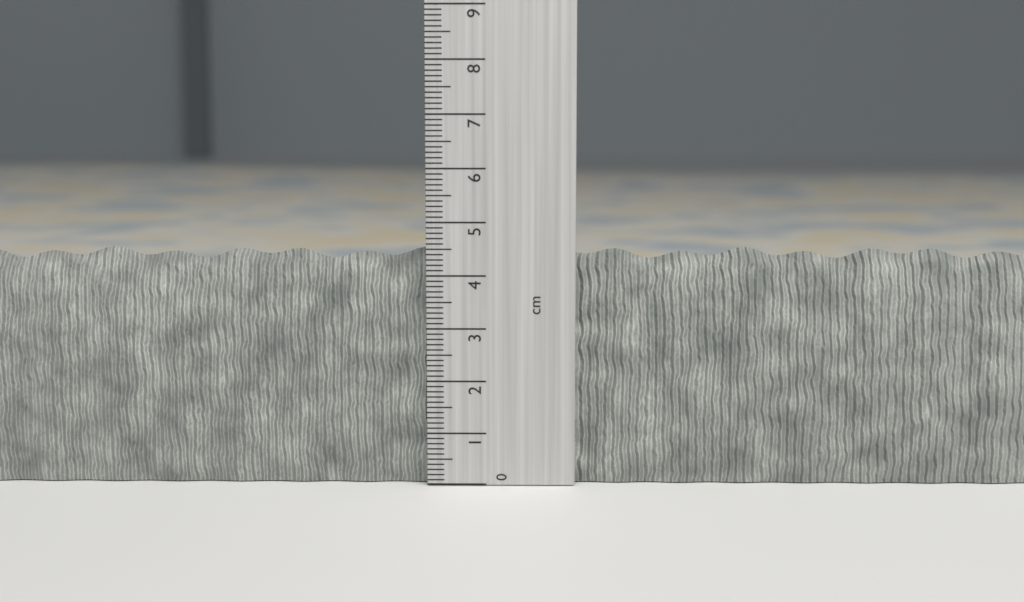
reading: 4.5 cm
